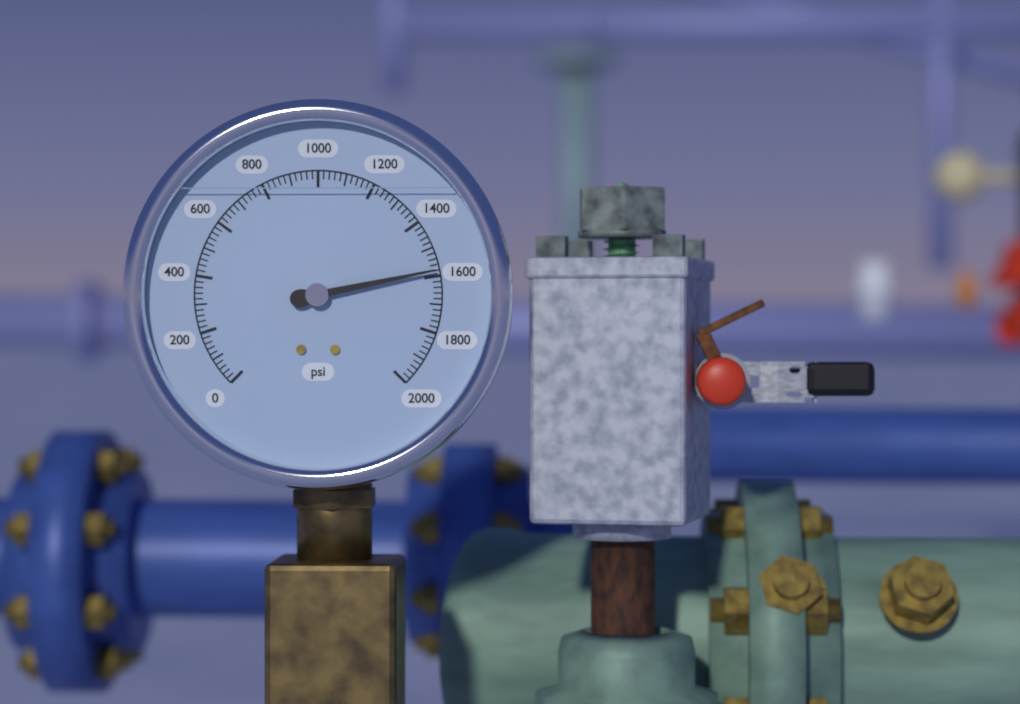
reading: 1580 psi
